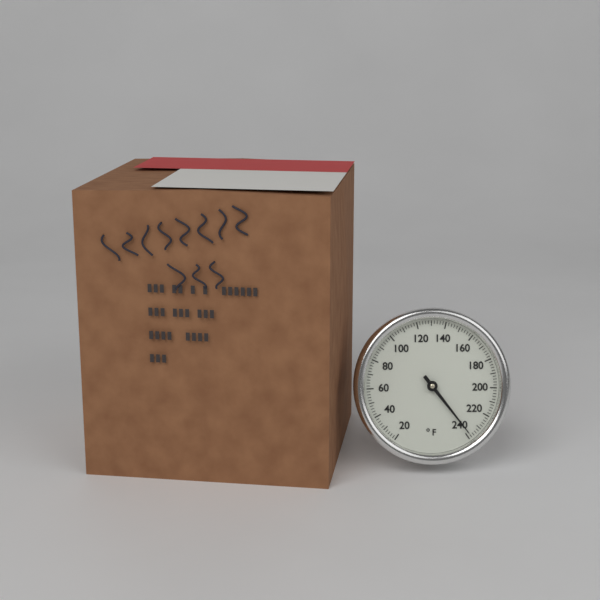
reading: 238 °F
